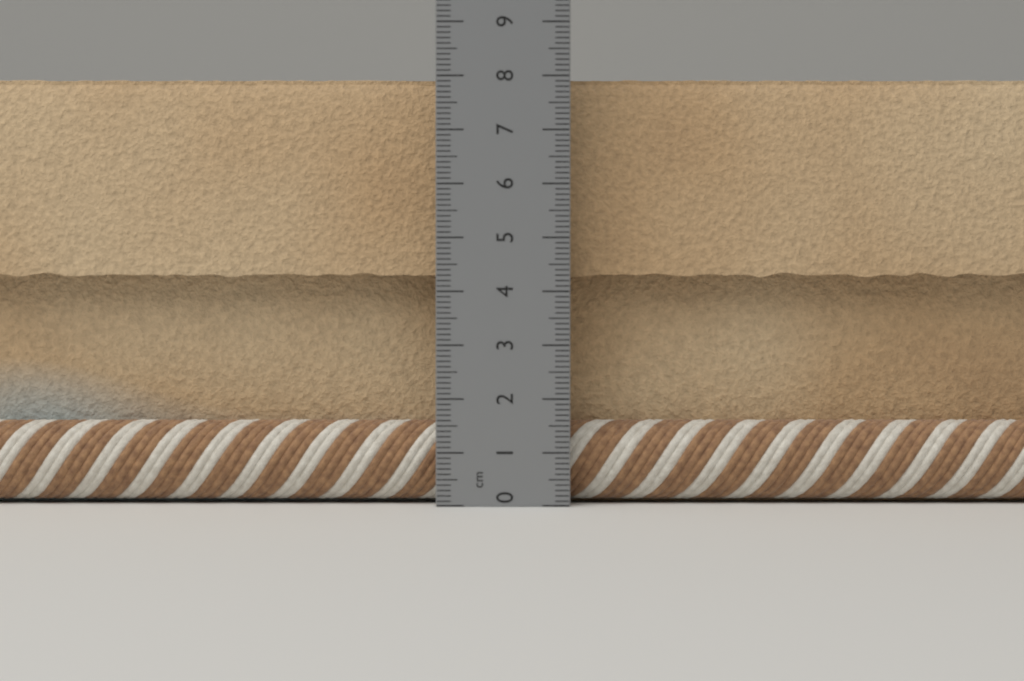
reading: 8.1 cm
